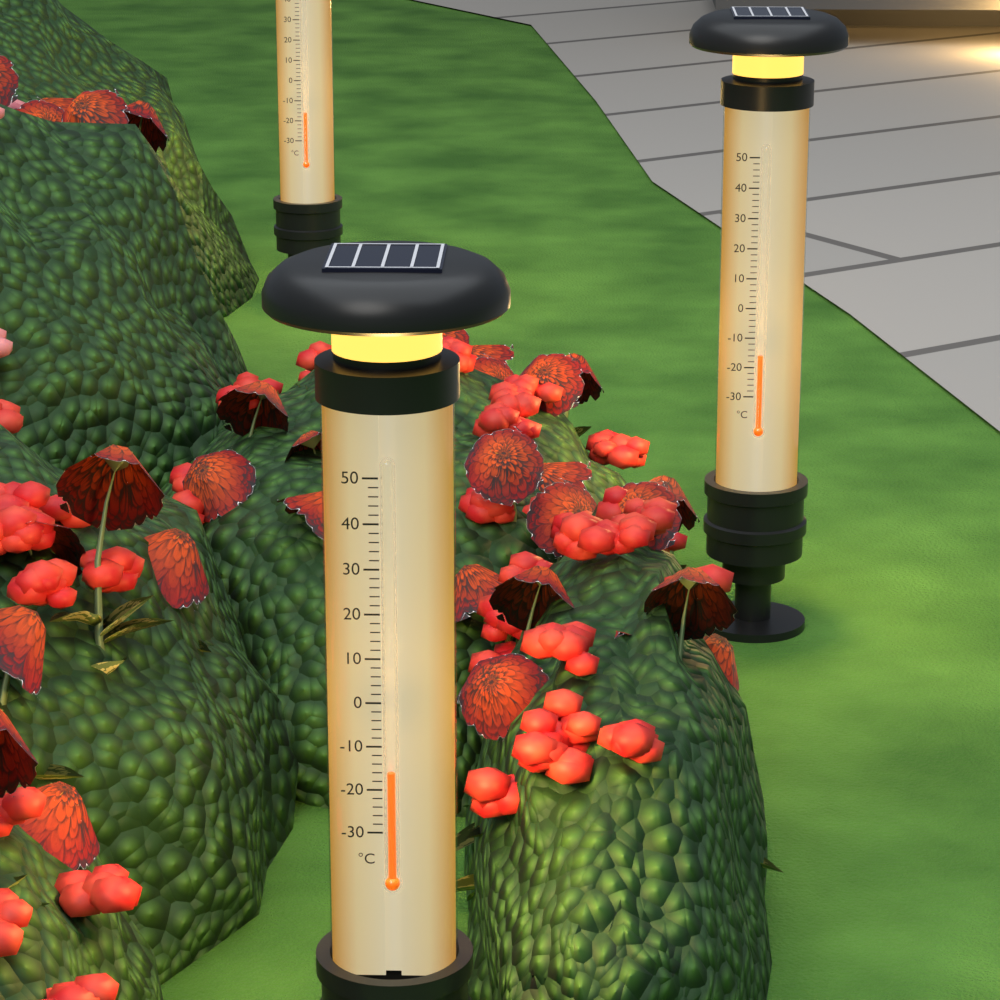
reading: -16 °C
